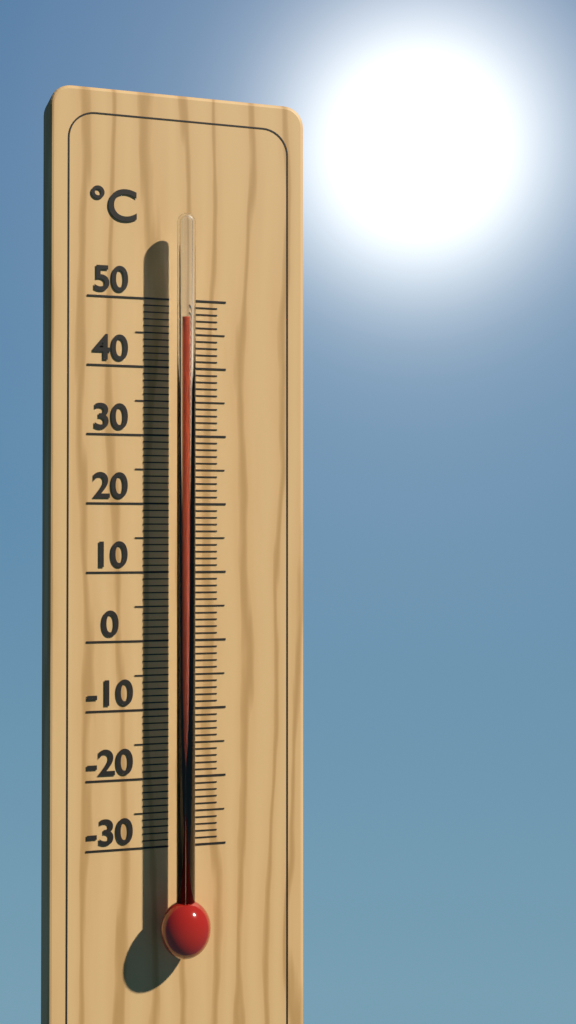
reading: 47 °C
